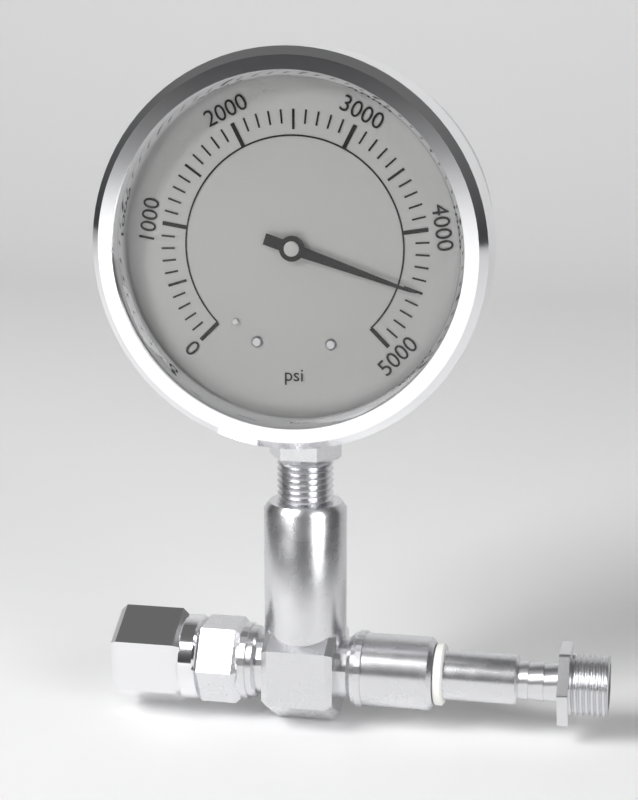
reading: 4500 psi
